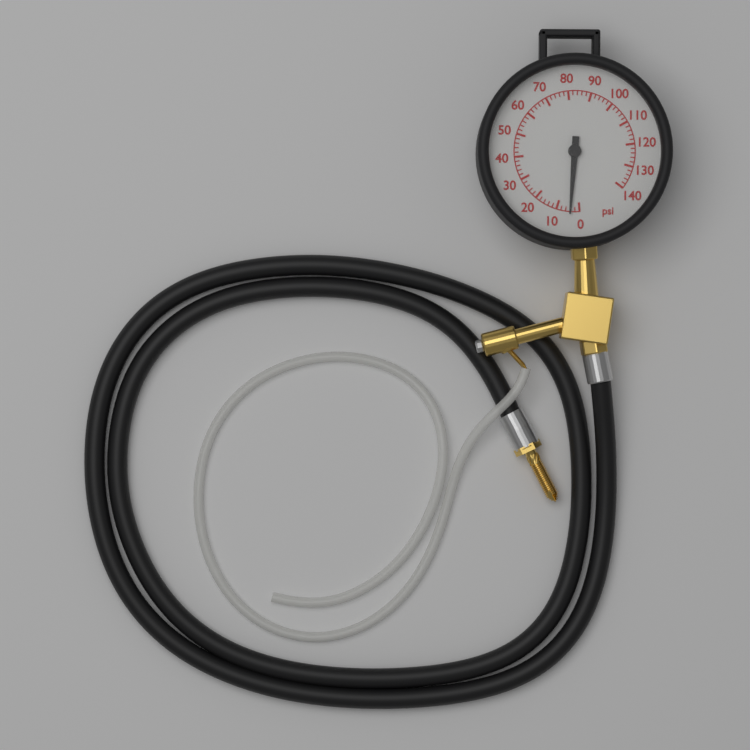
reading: 4 psi
